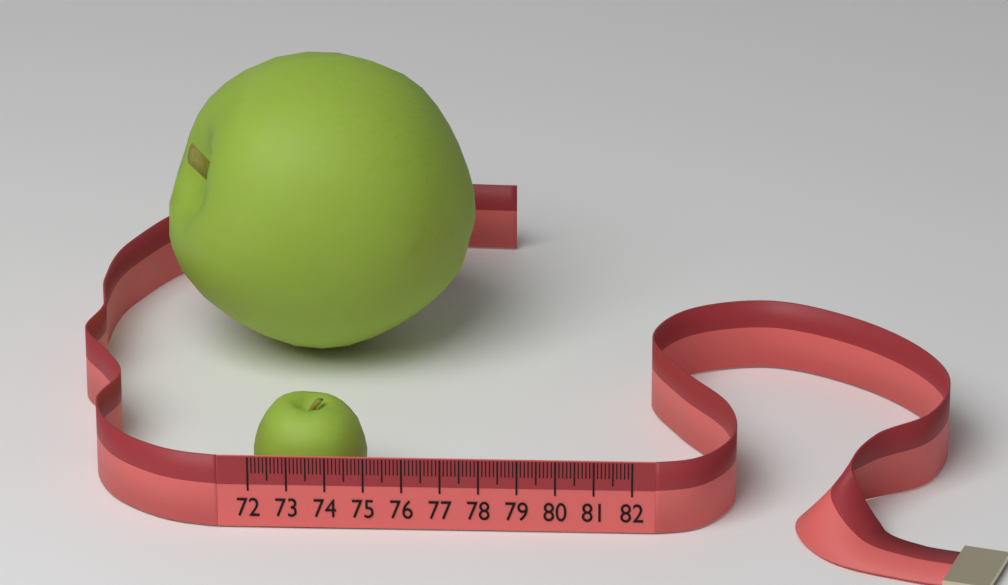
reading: 75.0 (no unit)
